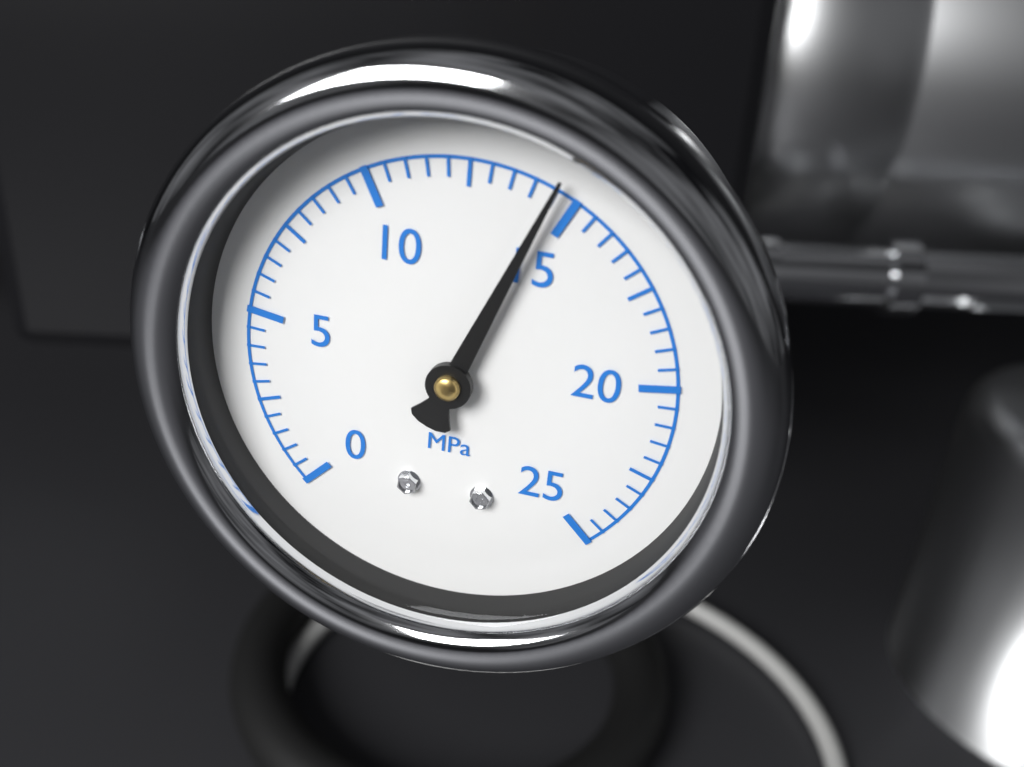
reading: 14.5 MPa
